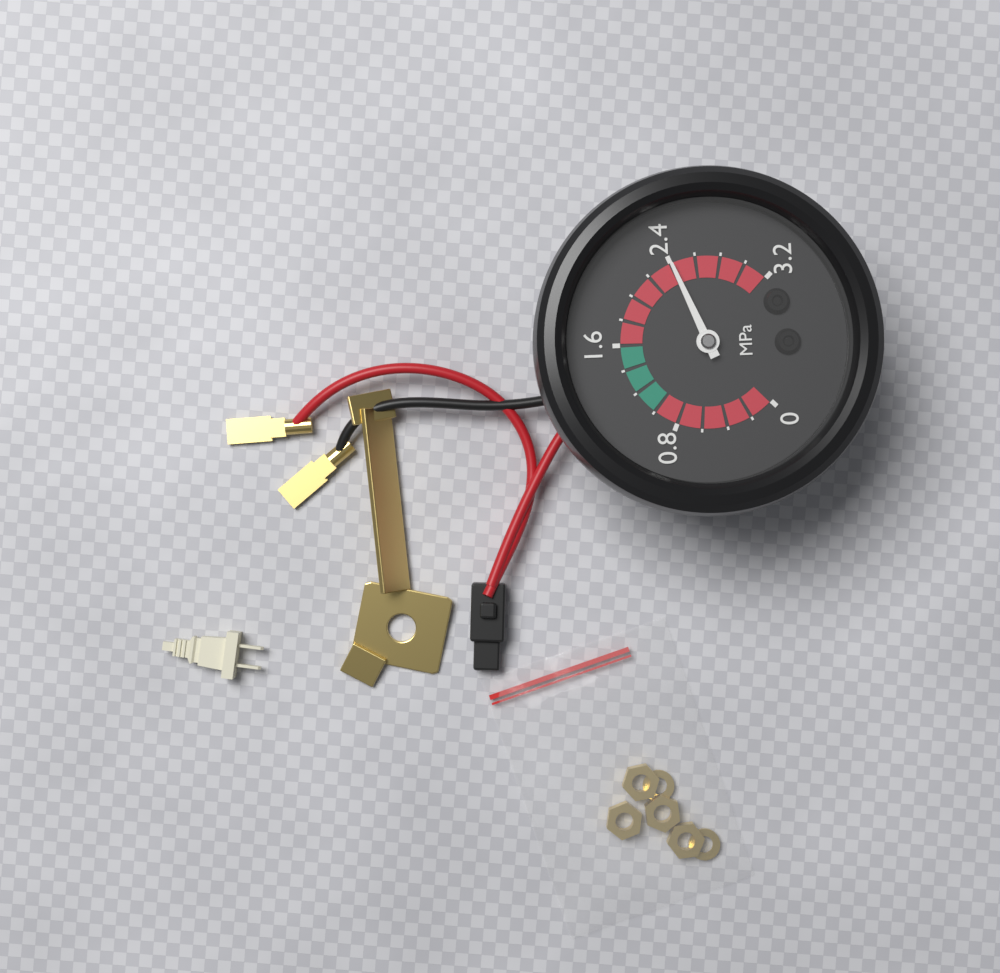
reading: 2.4 MPa
